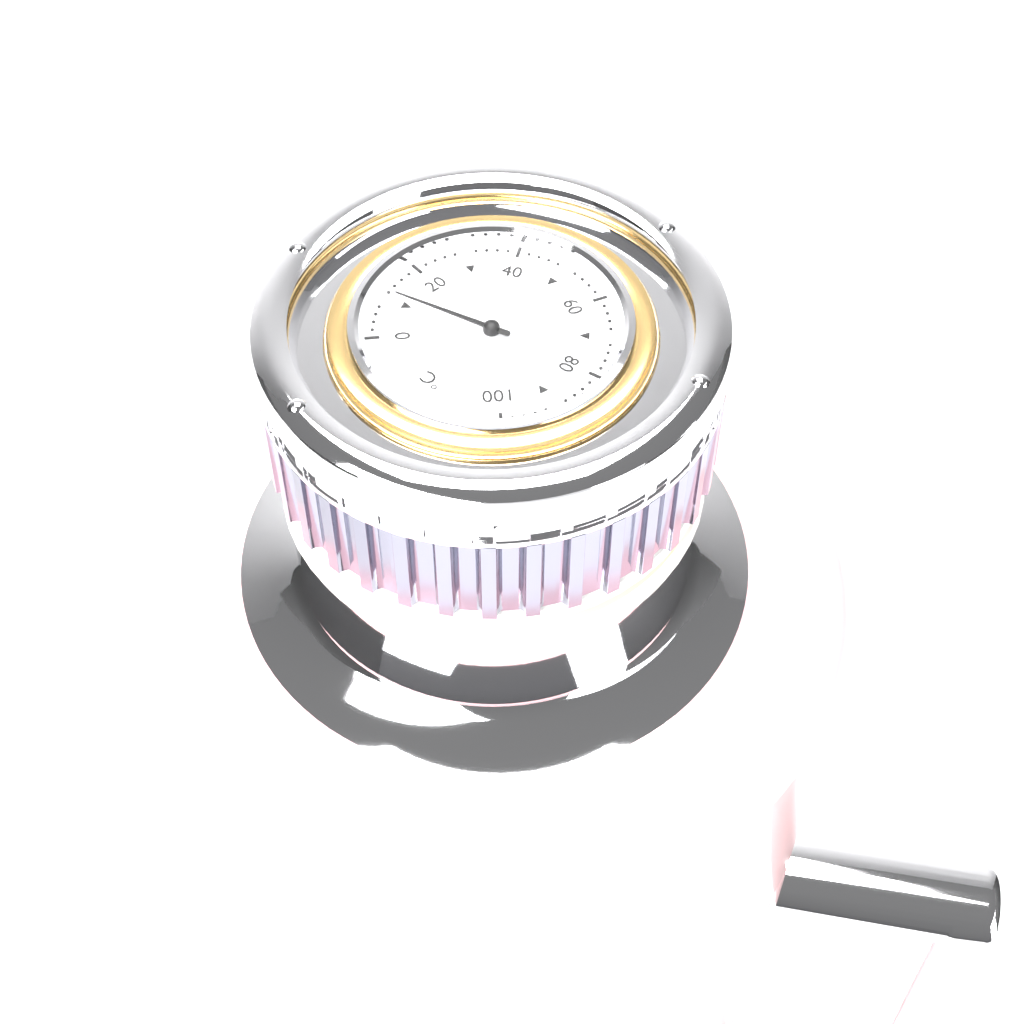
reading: 12 °C
